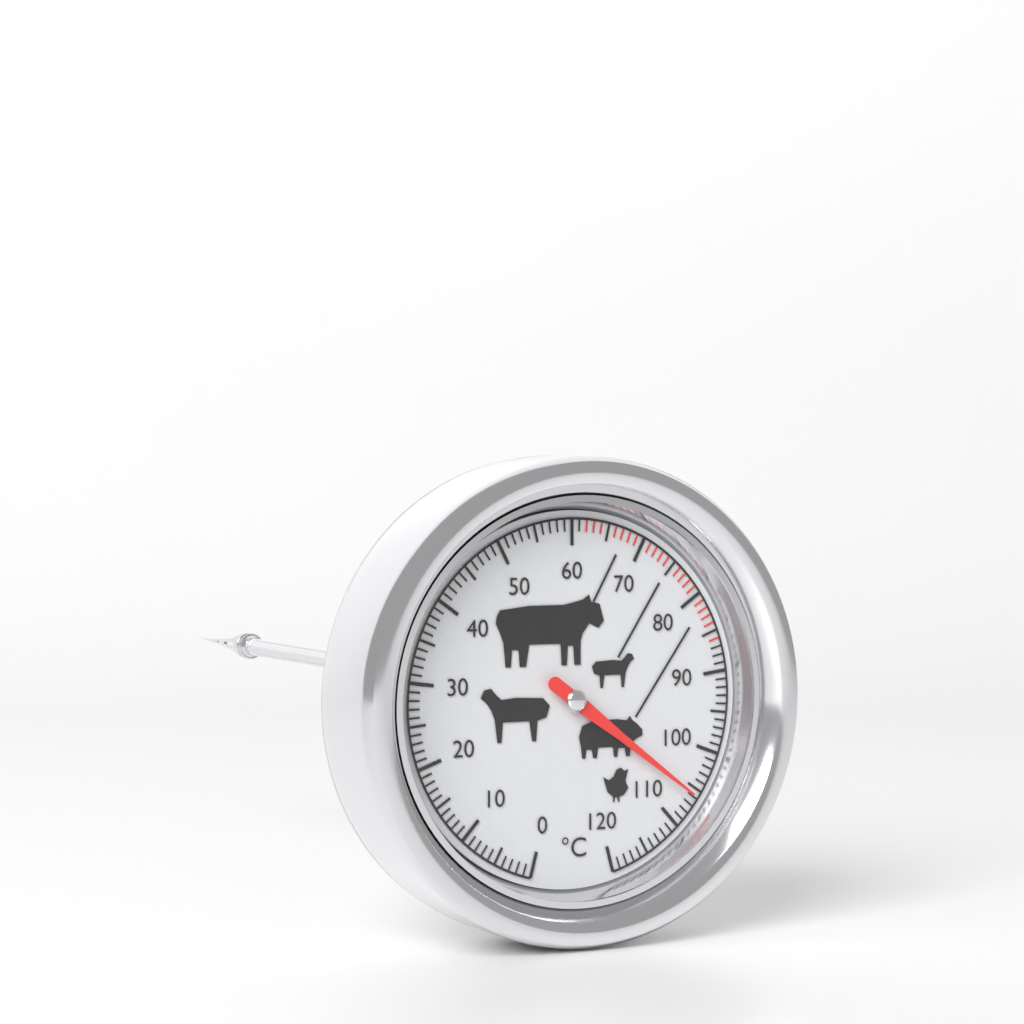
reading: 106 °C
